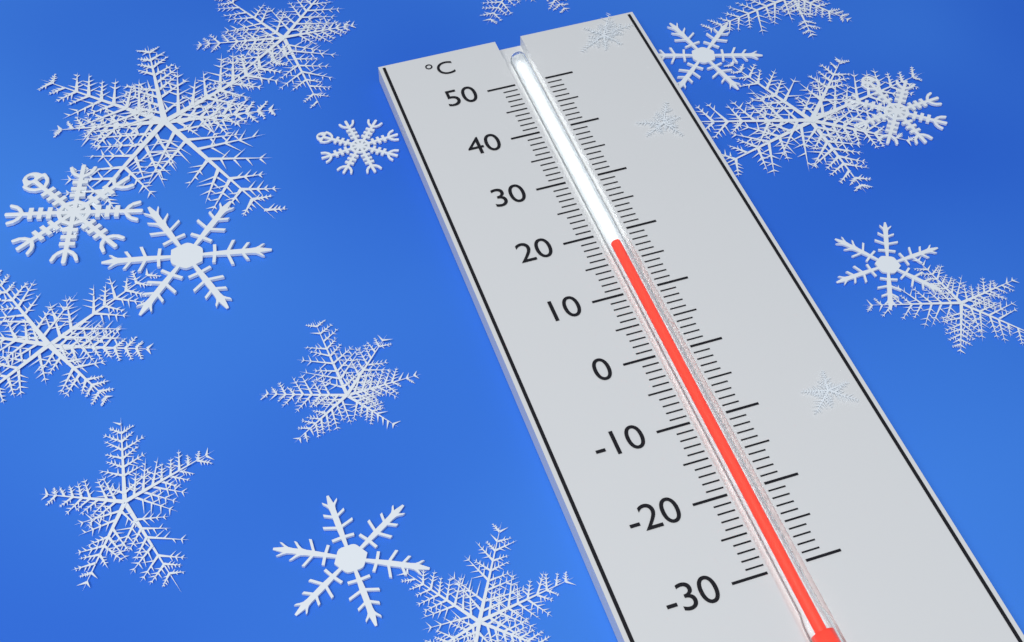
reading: 18 °C
